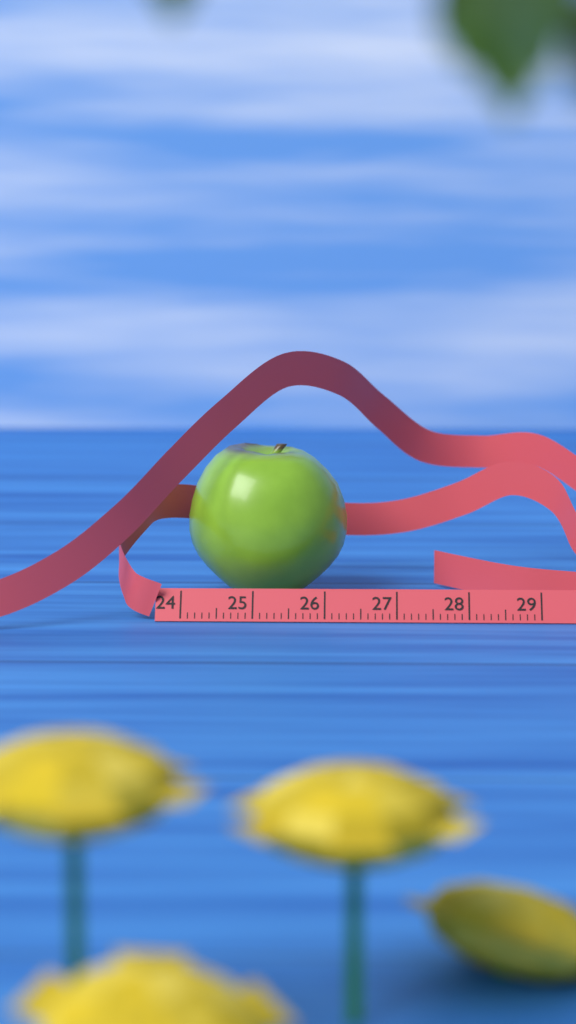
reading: 26.3 cm
